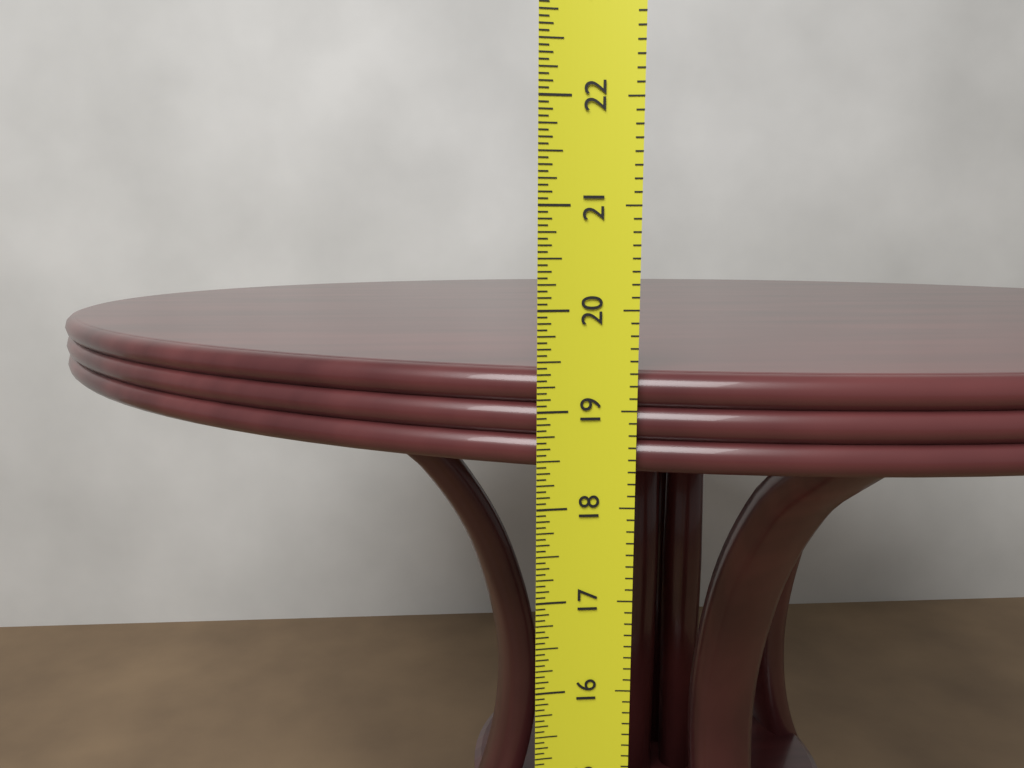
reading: 19.3750 in
